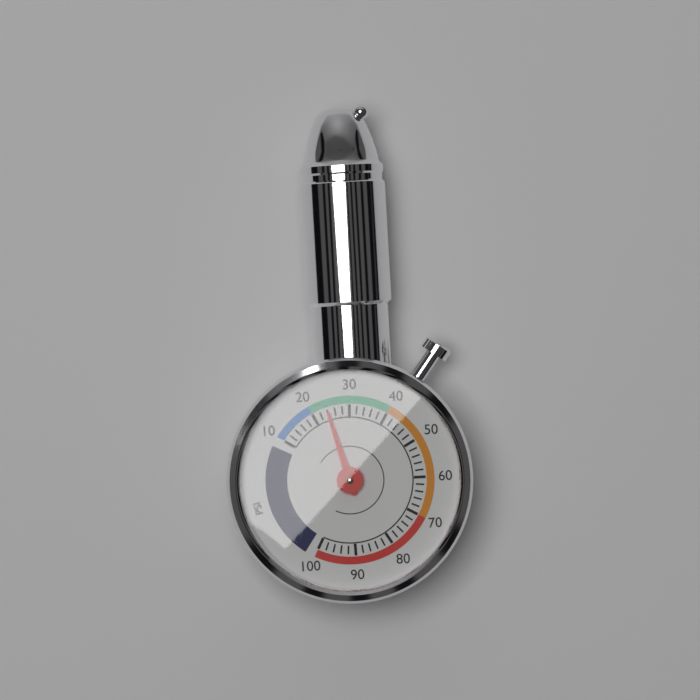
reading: 24 psi
